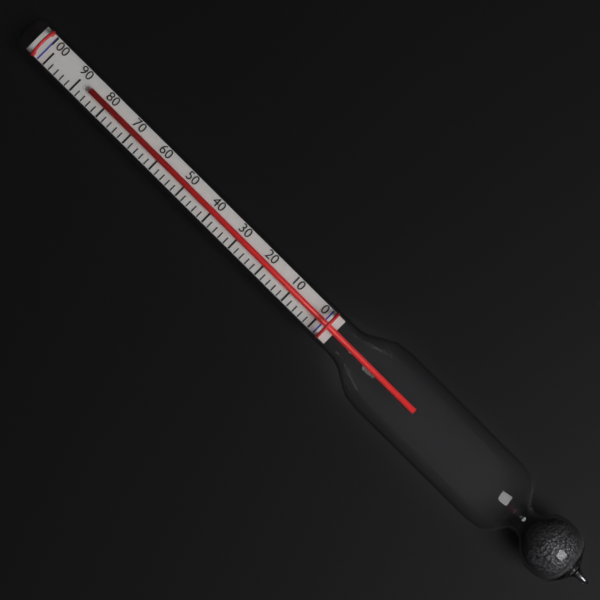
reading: 86 (no unit)
